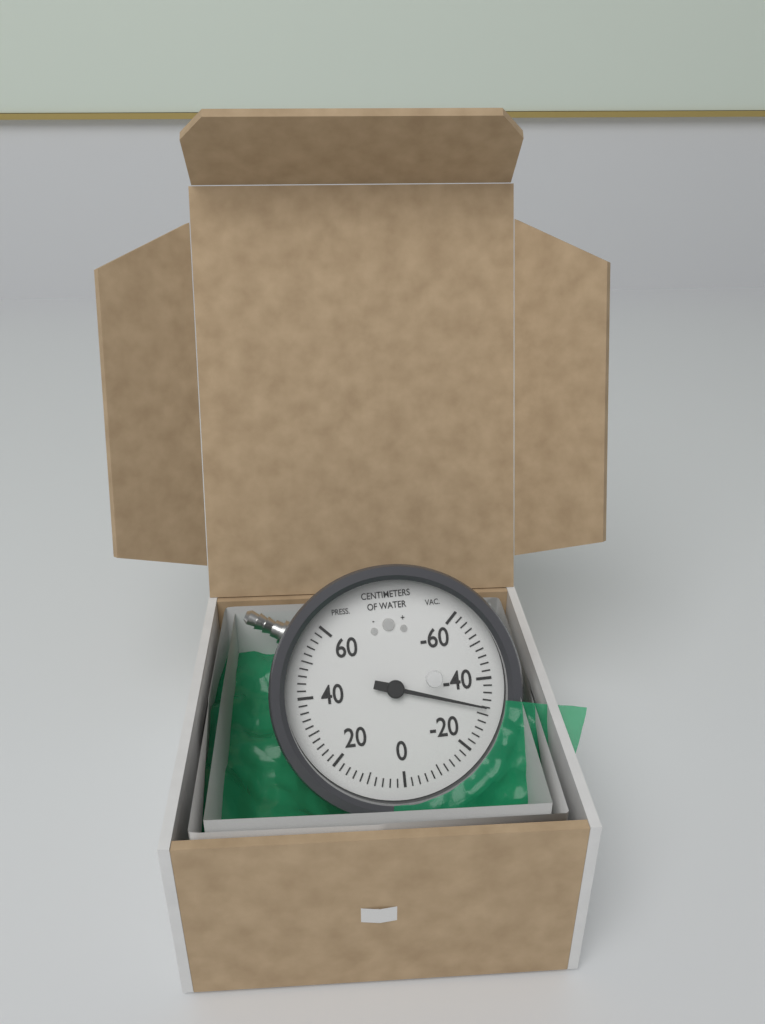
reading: -32 cmH2O
